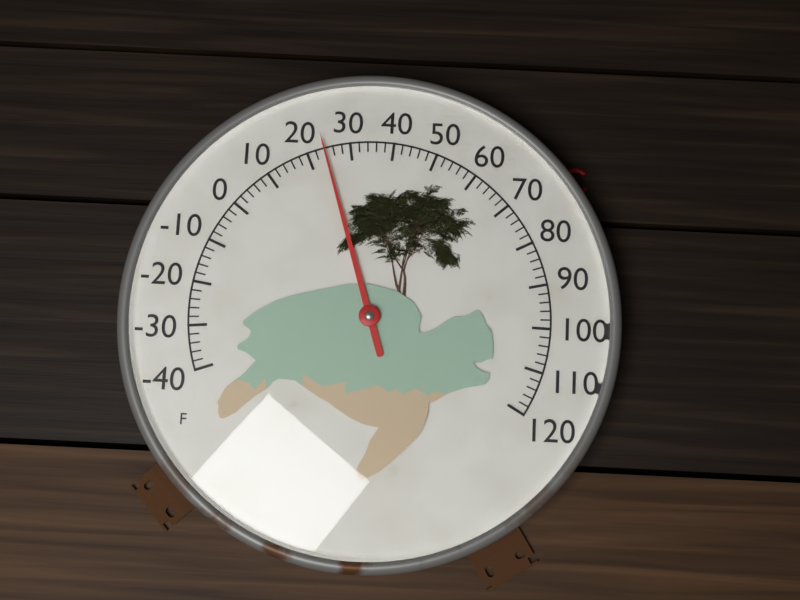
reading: 24 °F
